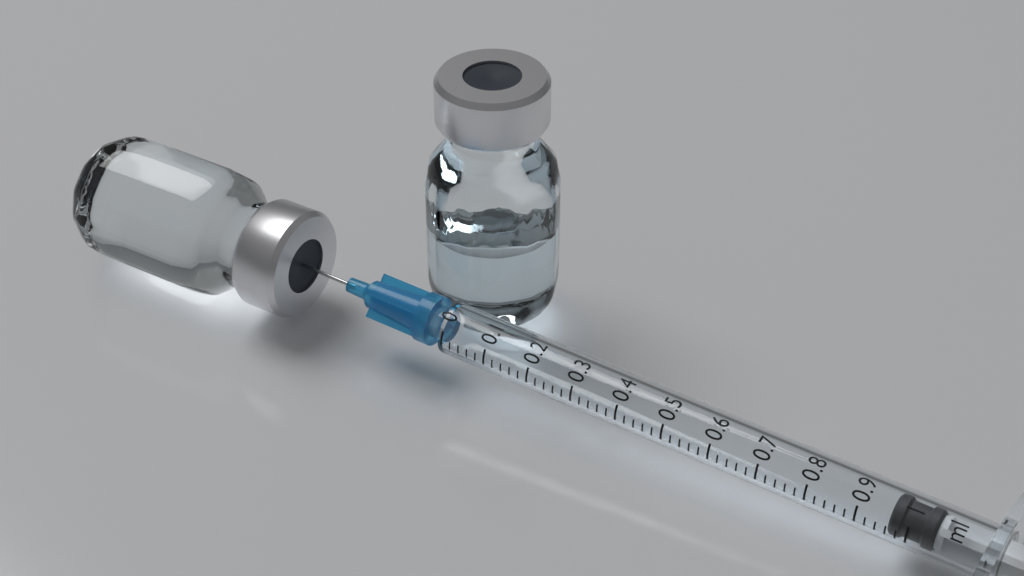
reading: 0.96 ml
